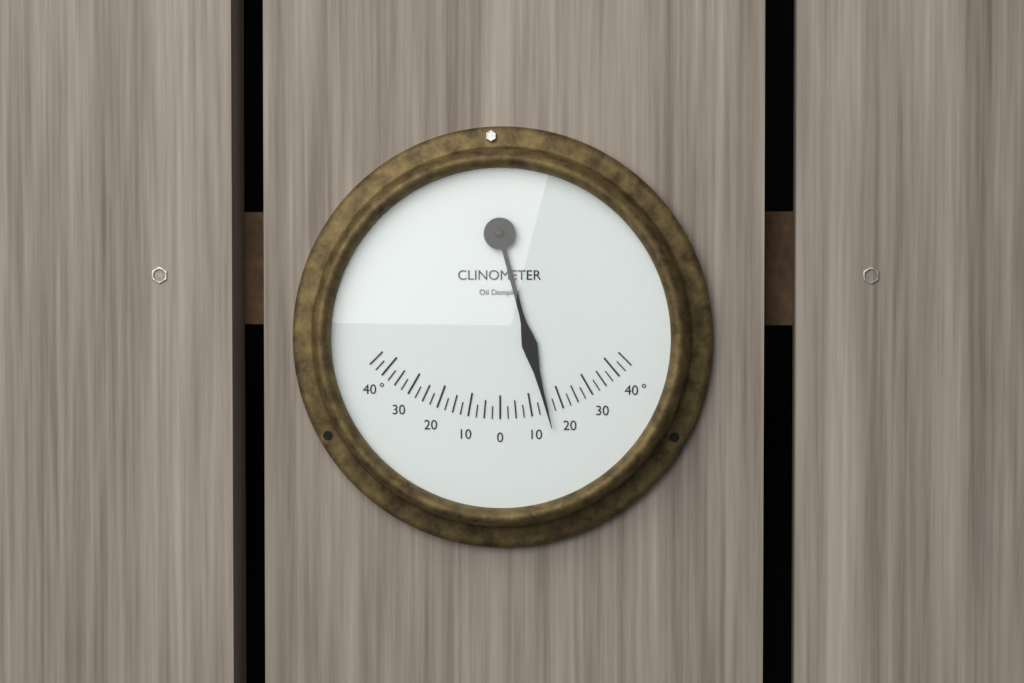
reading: 15.0 °
